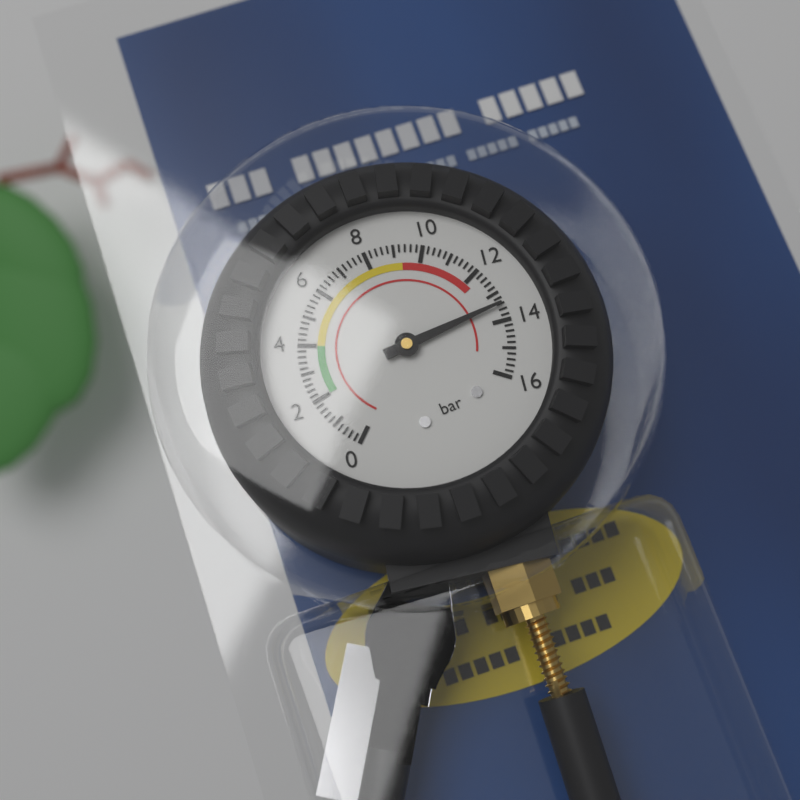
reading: 13.4 bar
